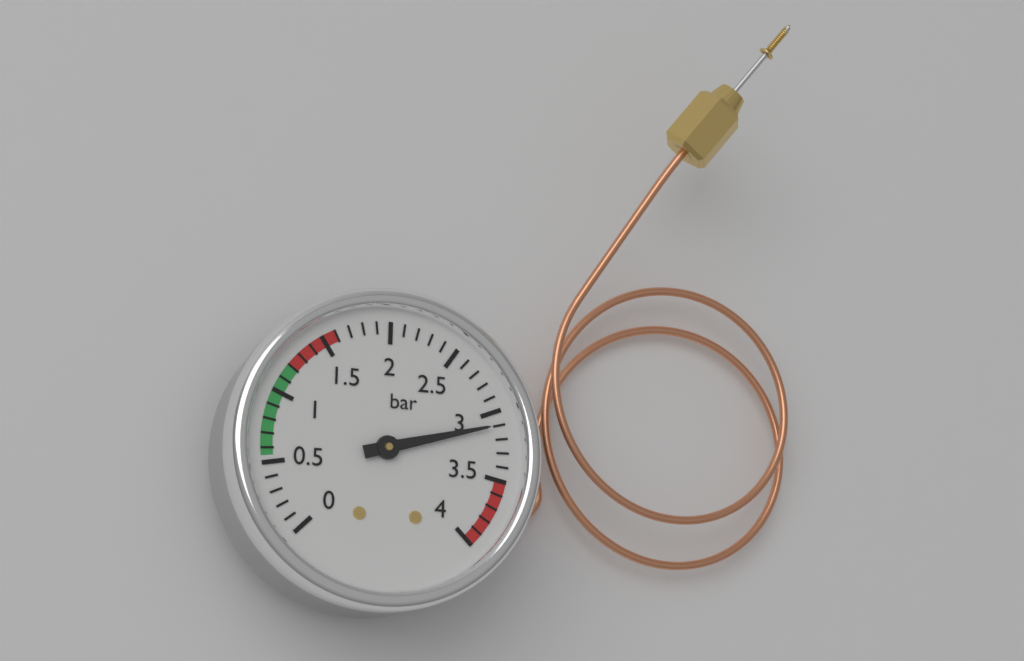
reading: 3.1 bar
